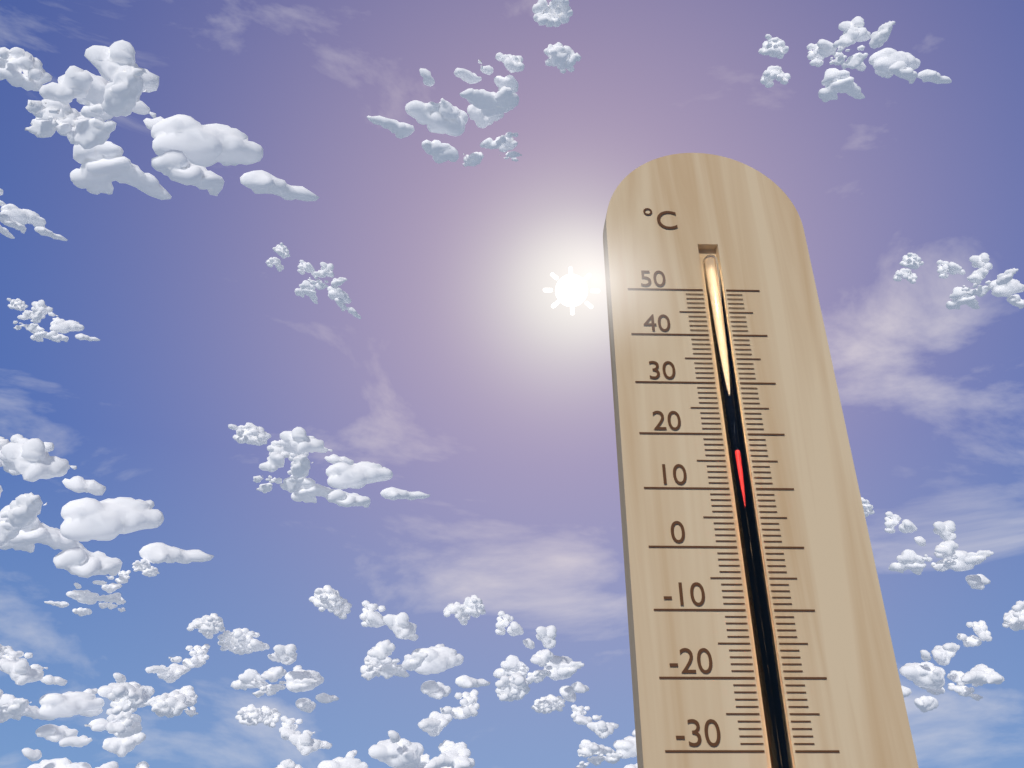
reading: 17 °C
